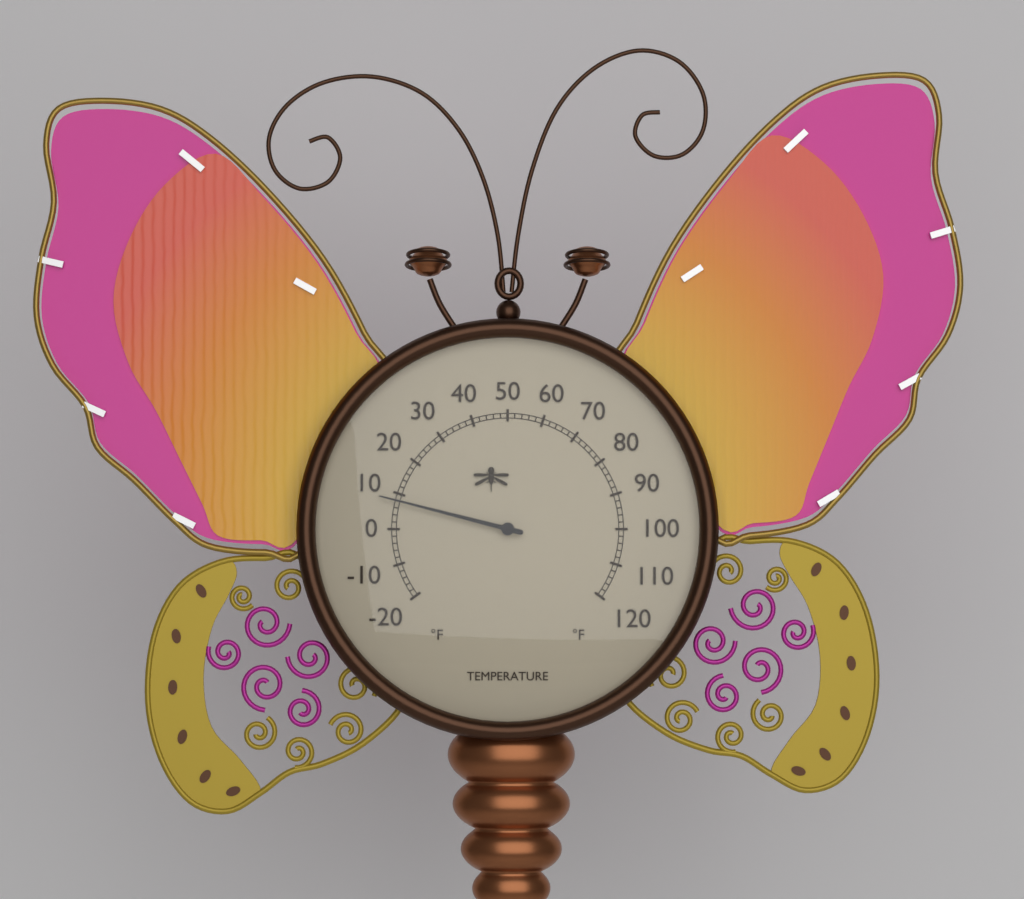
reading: 8 °F
